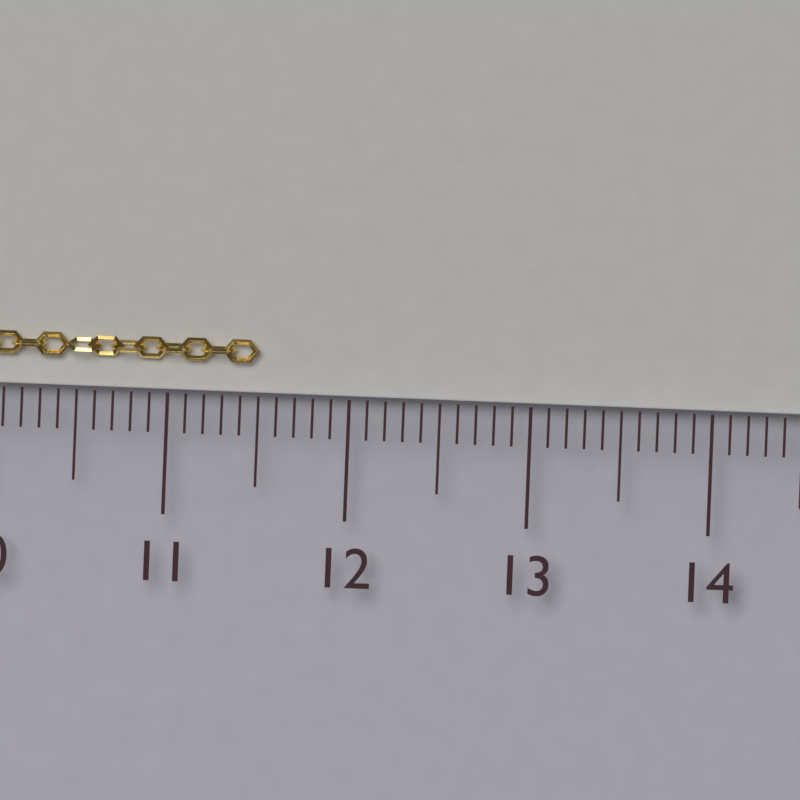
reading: 11.5 cm
